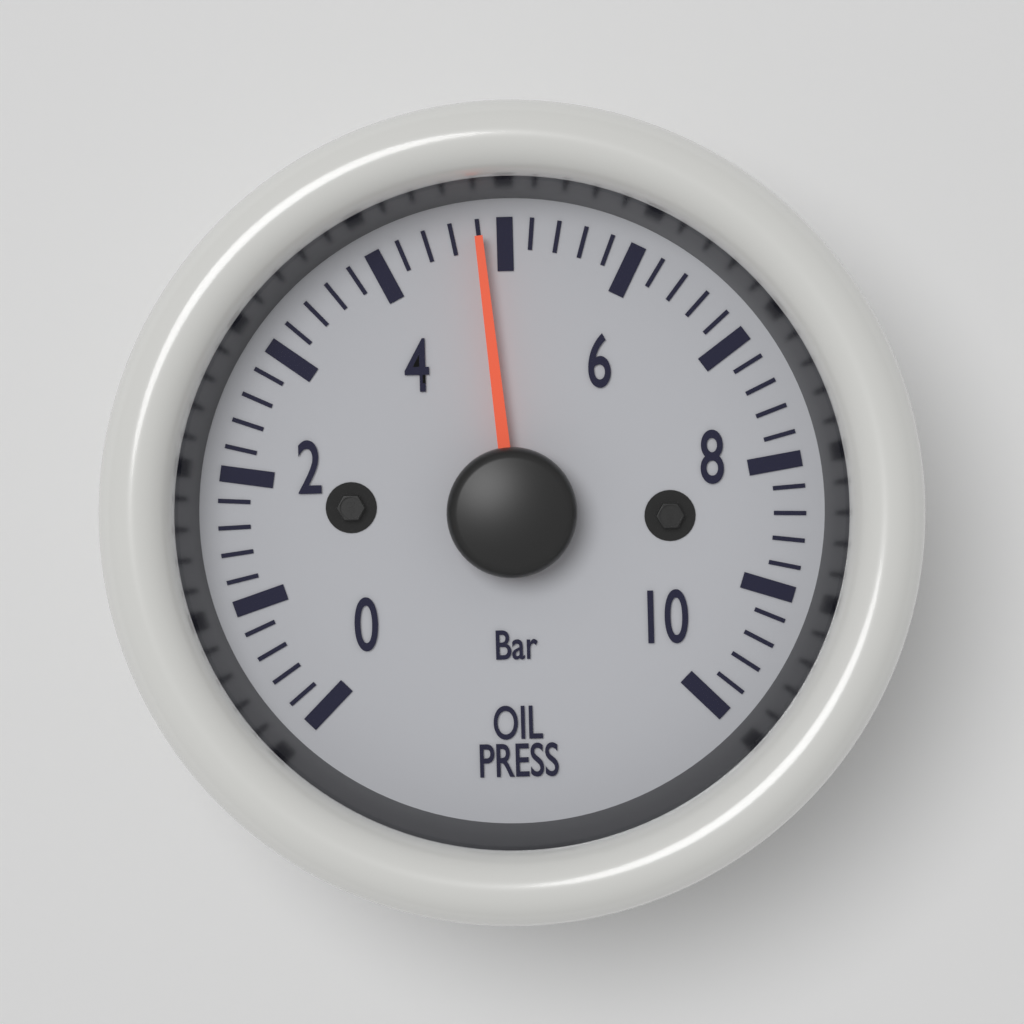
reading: 4.8 bar
